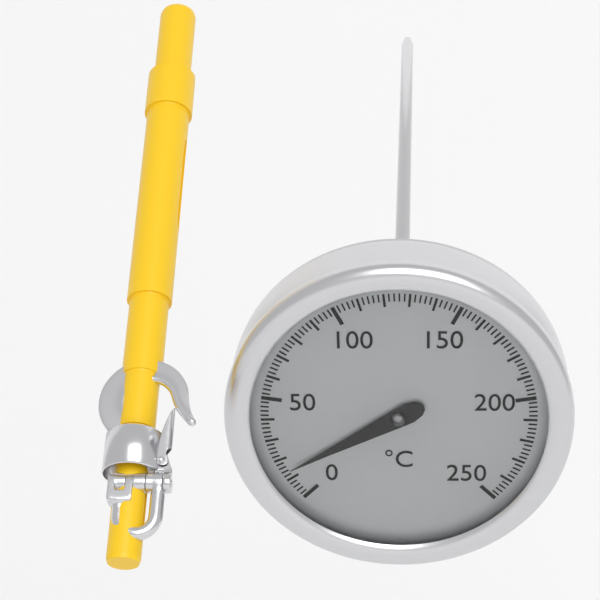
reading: 14 °C
